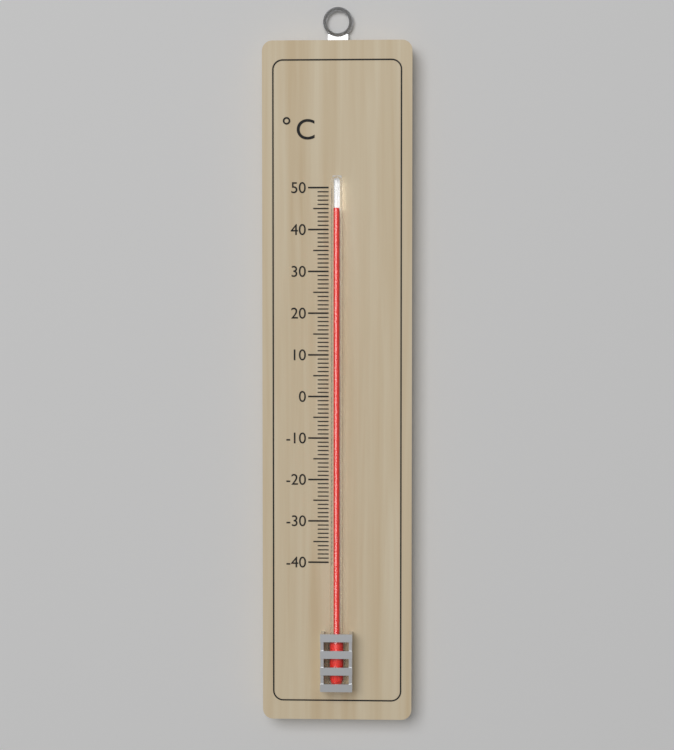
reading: 45 °C
